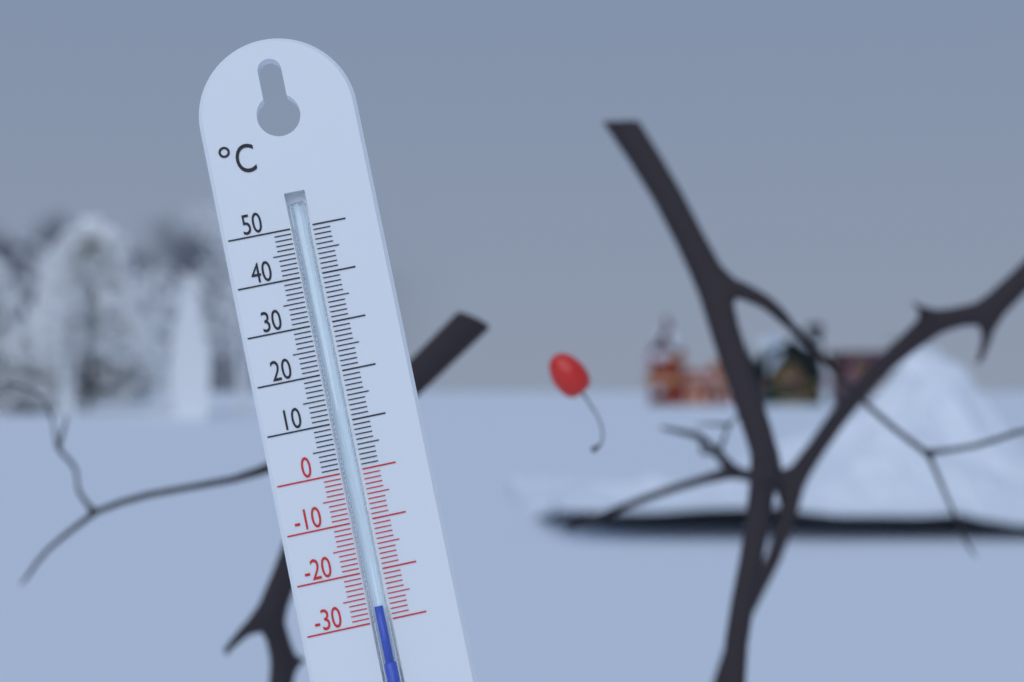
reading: -27 °C
